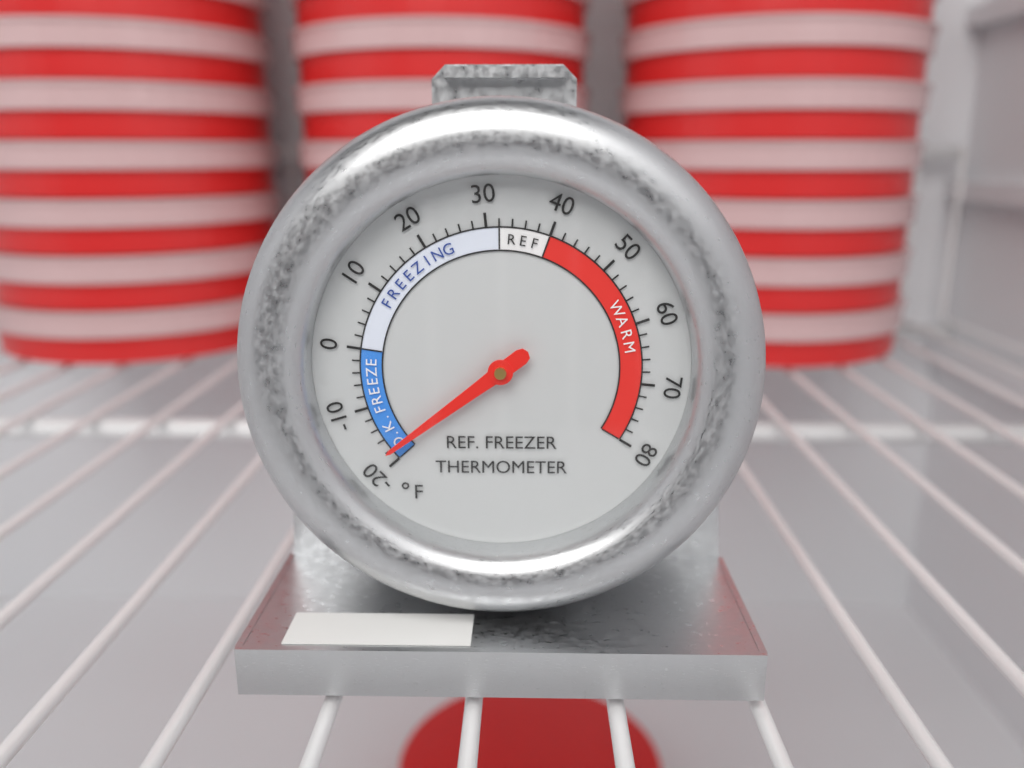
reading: -18 °F
